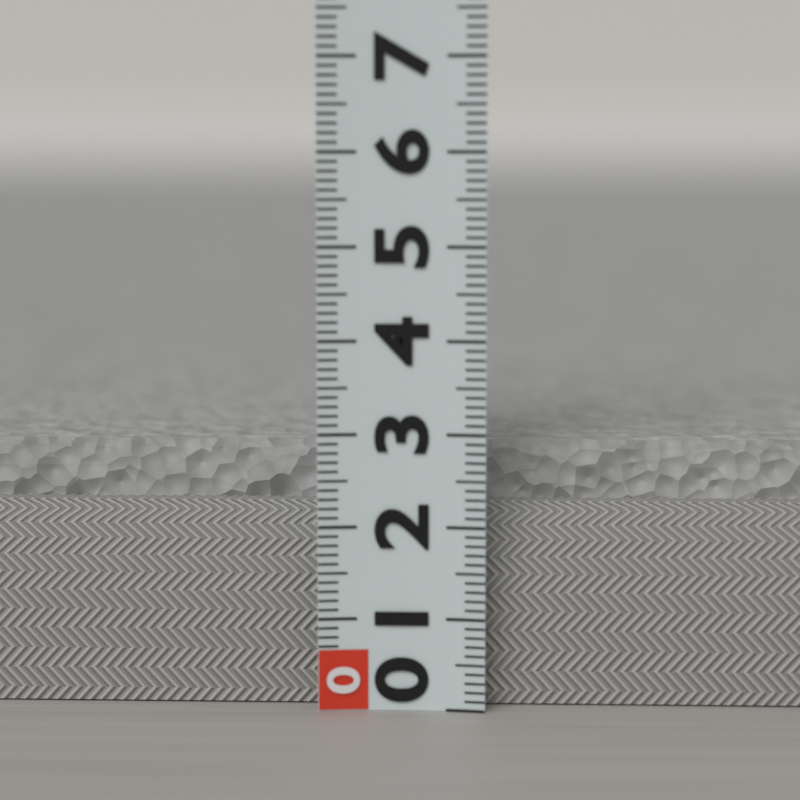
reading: 2.8 (no unit)
